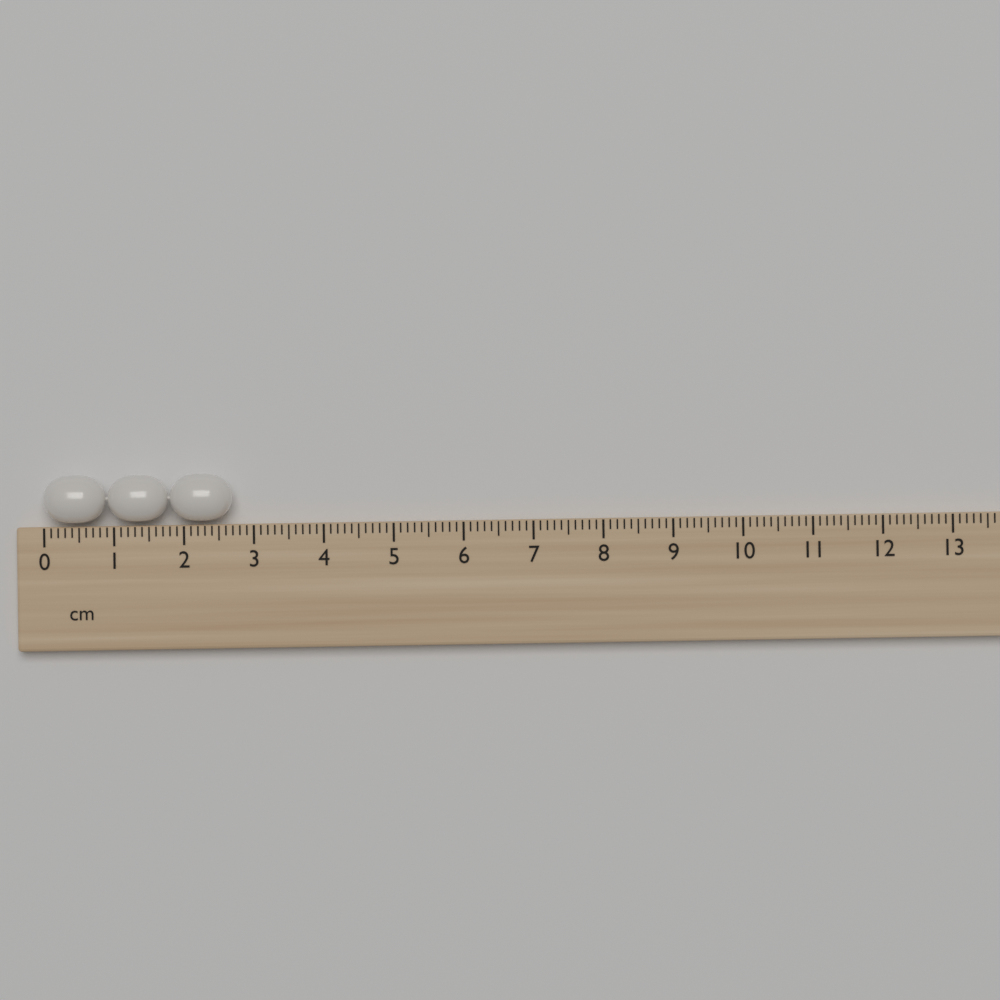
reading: 2.7 cm
